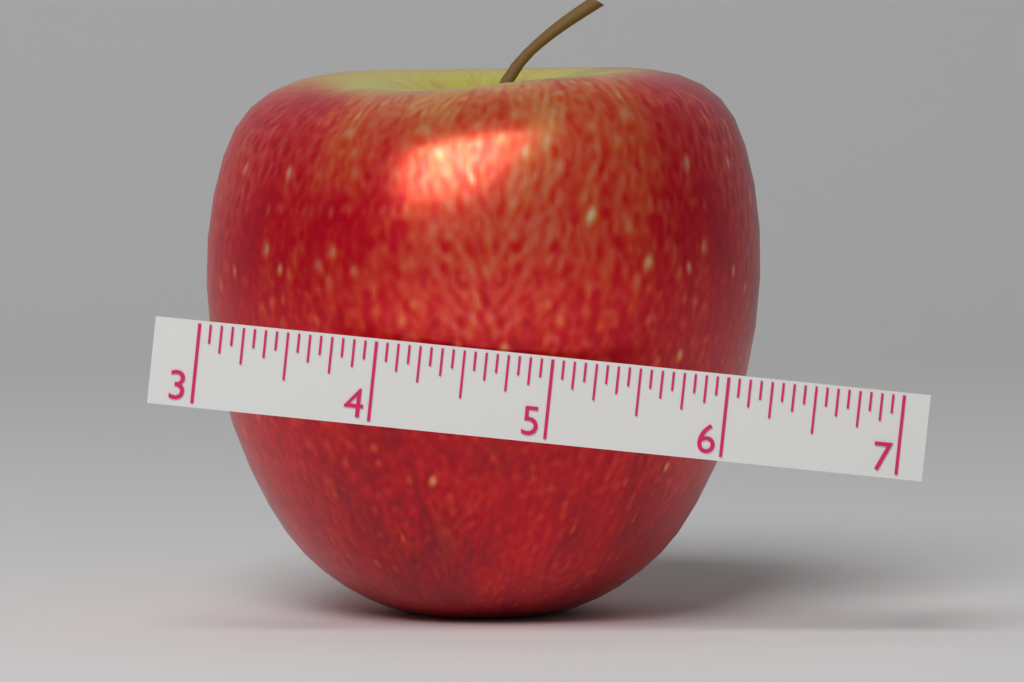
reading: 6.2500 (no unit)
